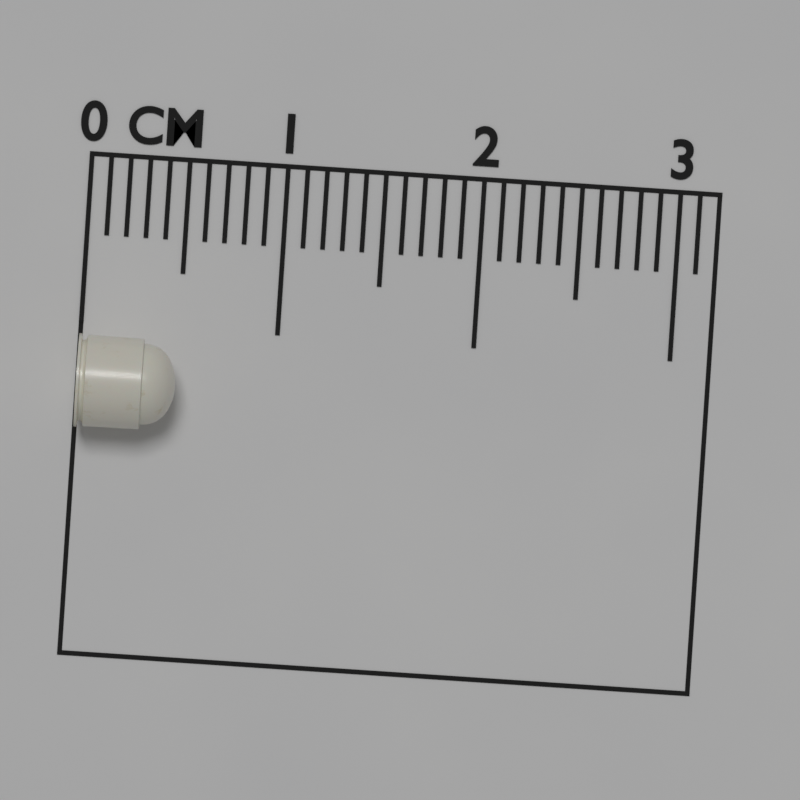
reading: 0.5 cm
